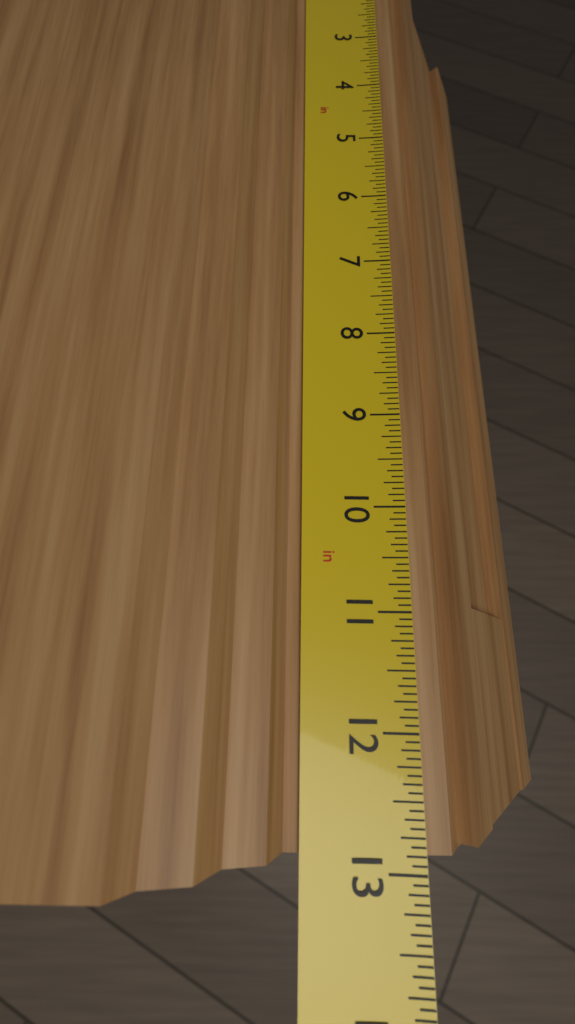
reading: 12.8750 in
